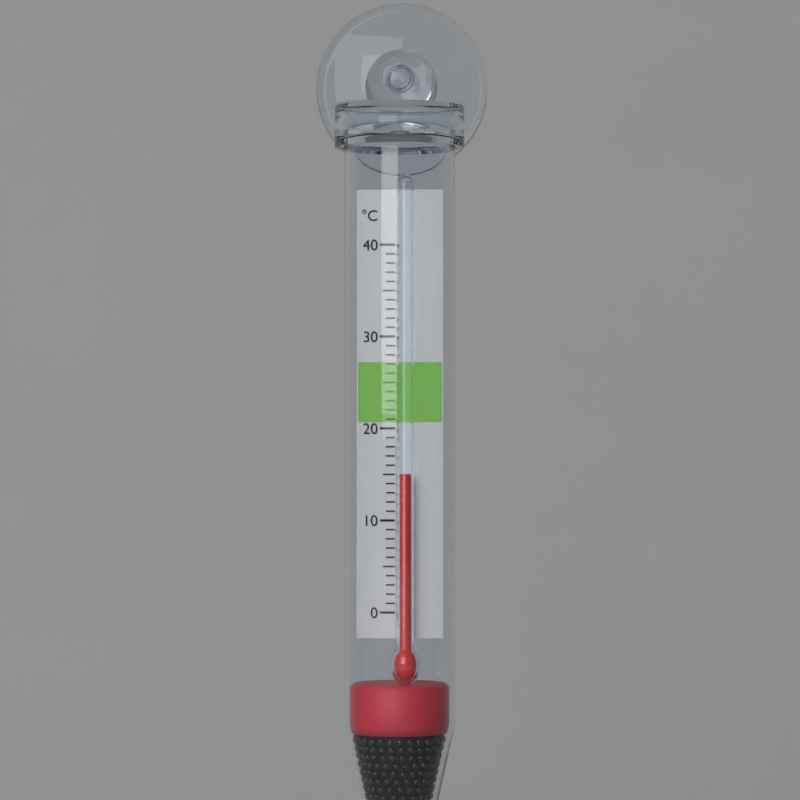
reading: 15 °C
